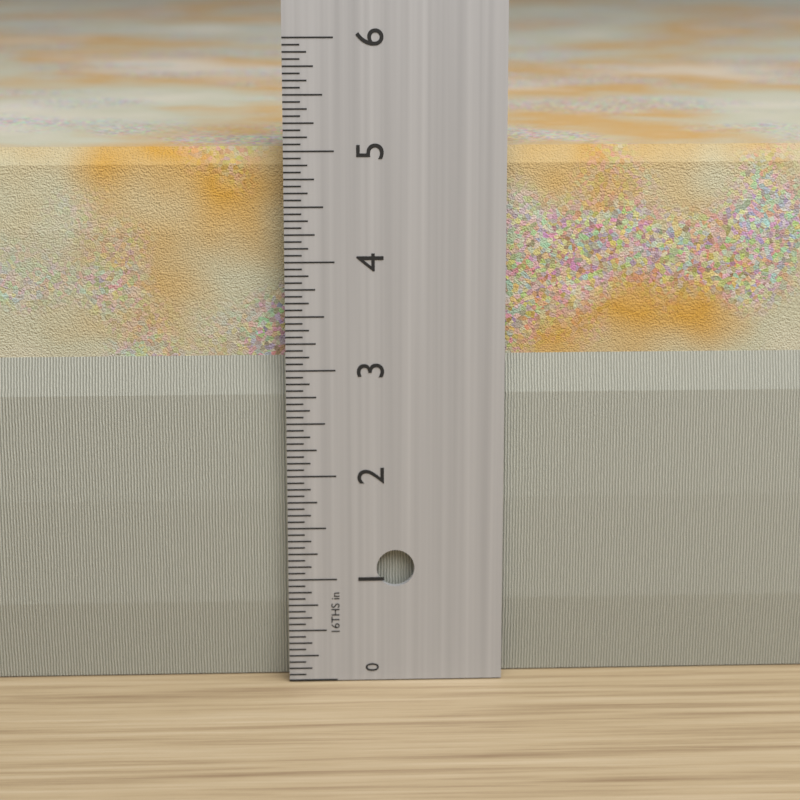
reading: 5.0000 in
